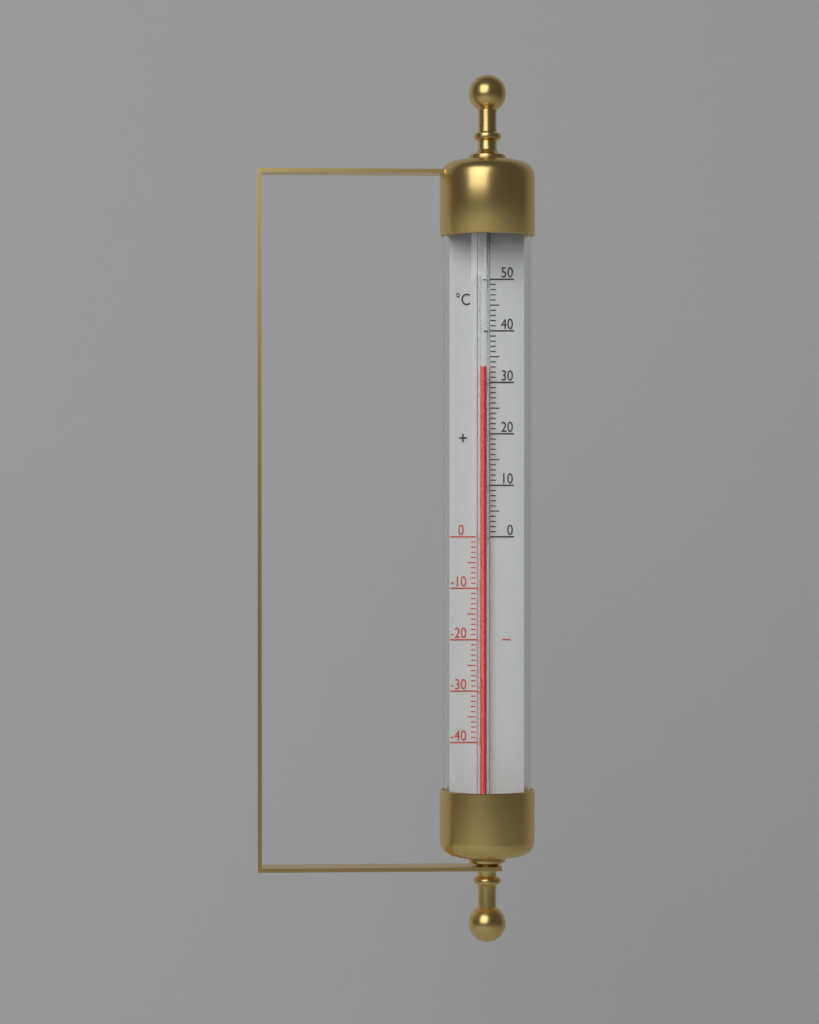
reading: 33 °C
